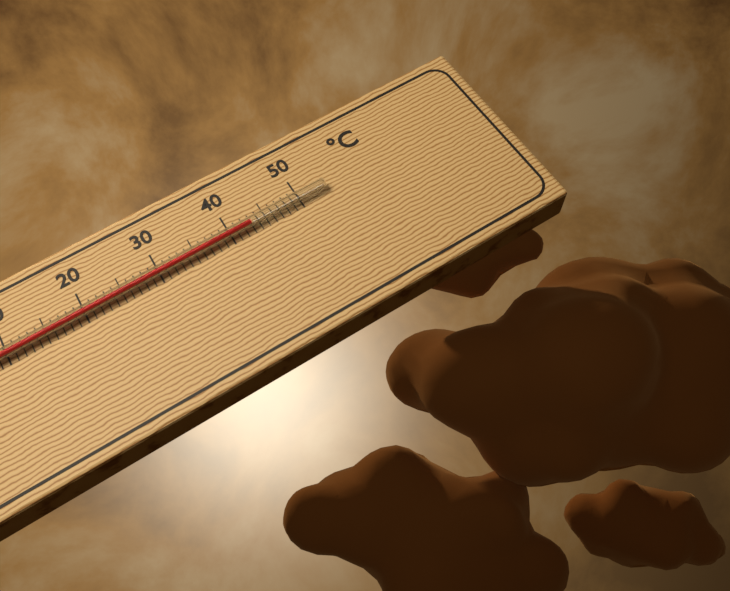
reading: 43 °C
